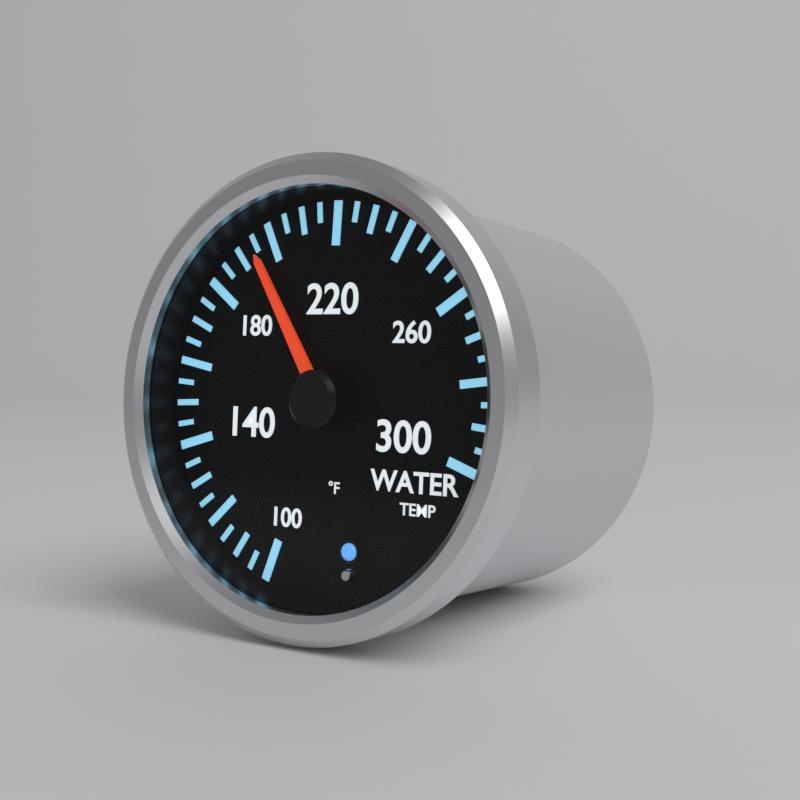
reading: 195 °F
